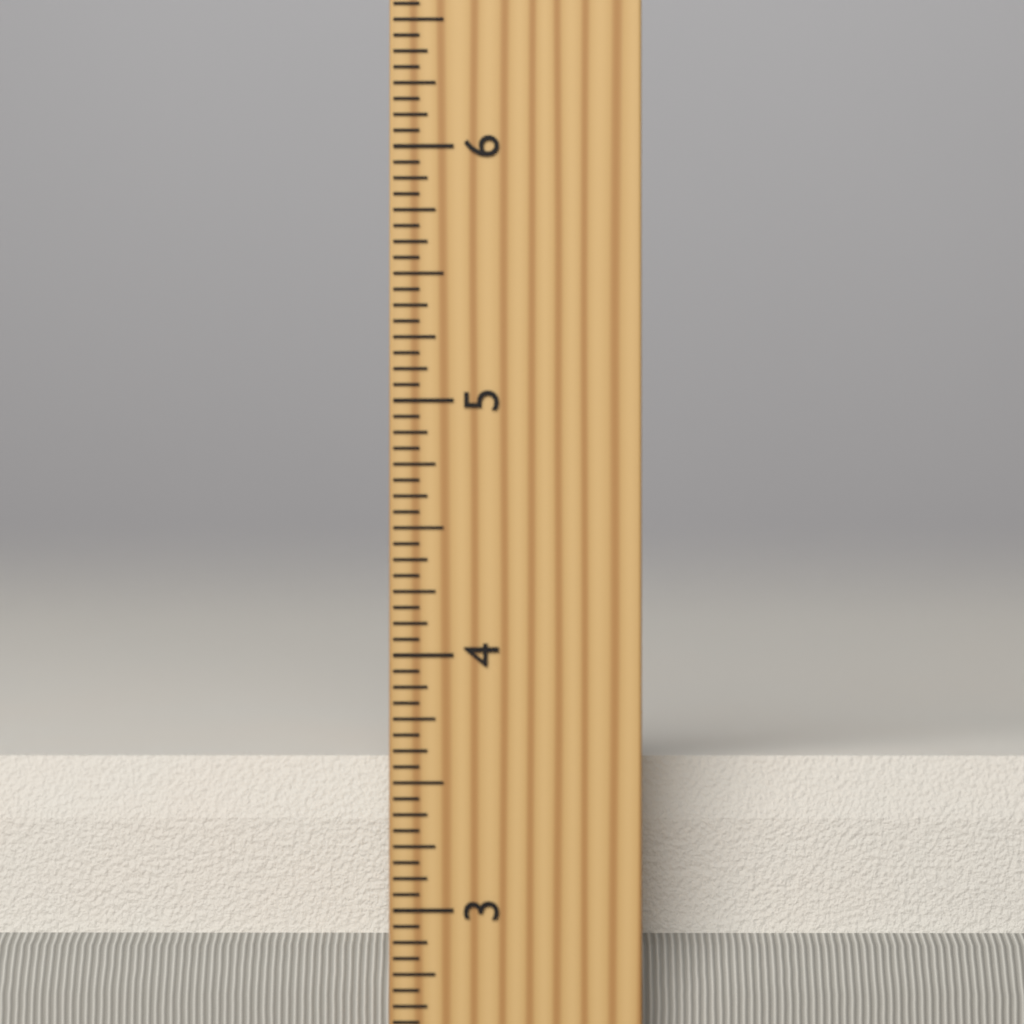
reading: 3.5625 inch
